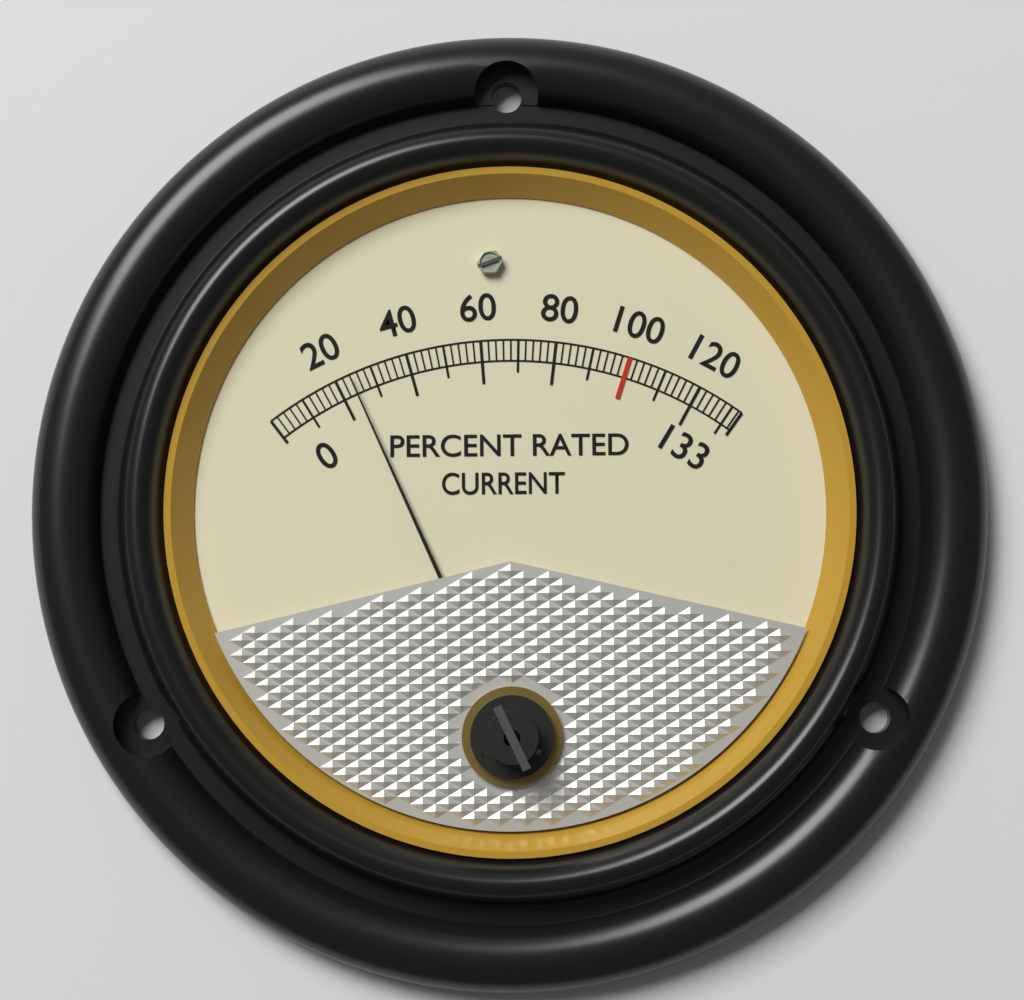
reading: 24 %
